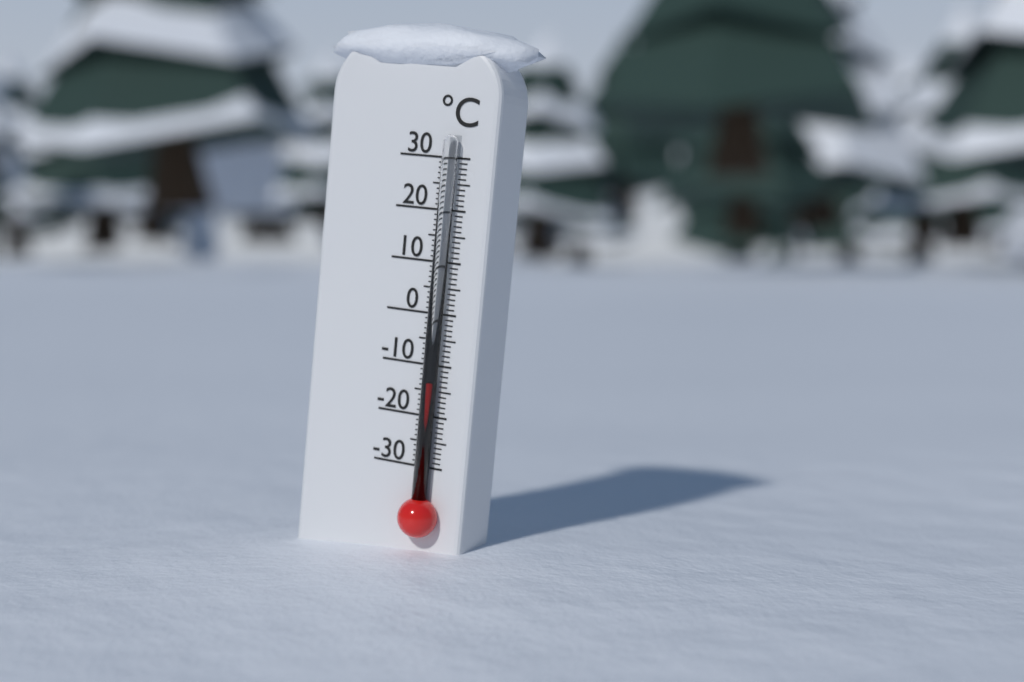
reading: -13 °C
